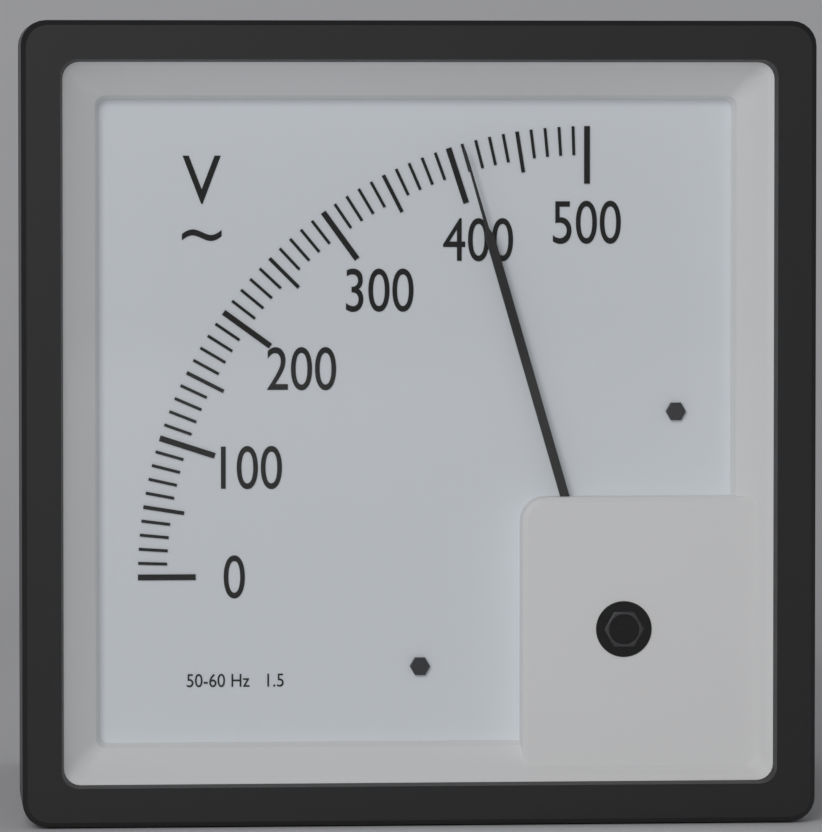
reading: 410 V
